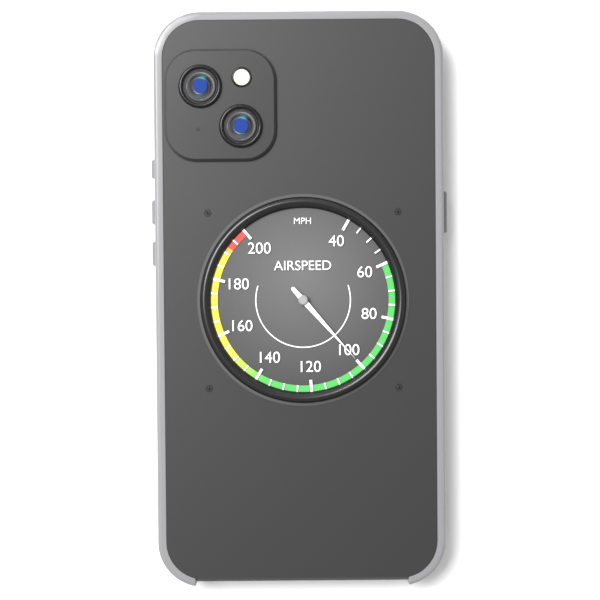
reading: 100 mph
